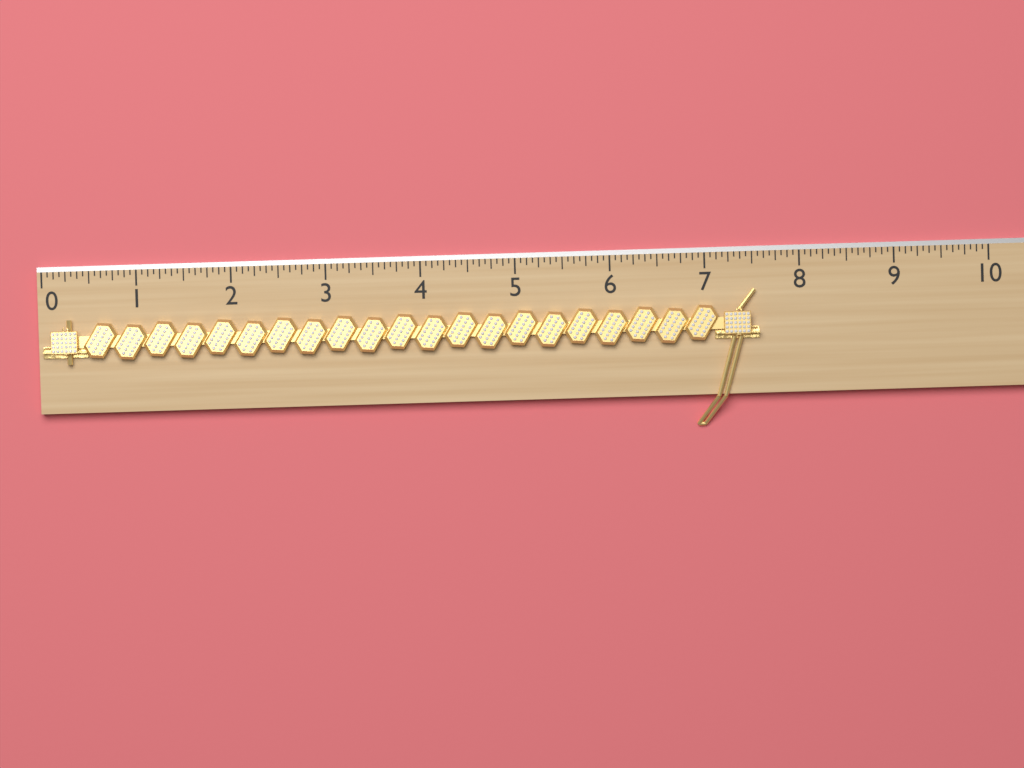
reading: 7.5625 (no unit)
